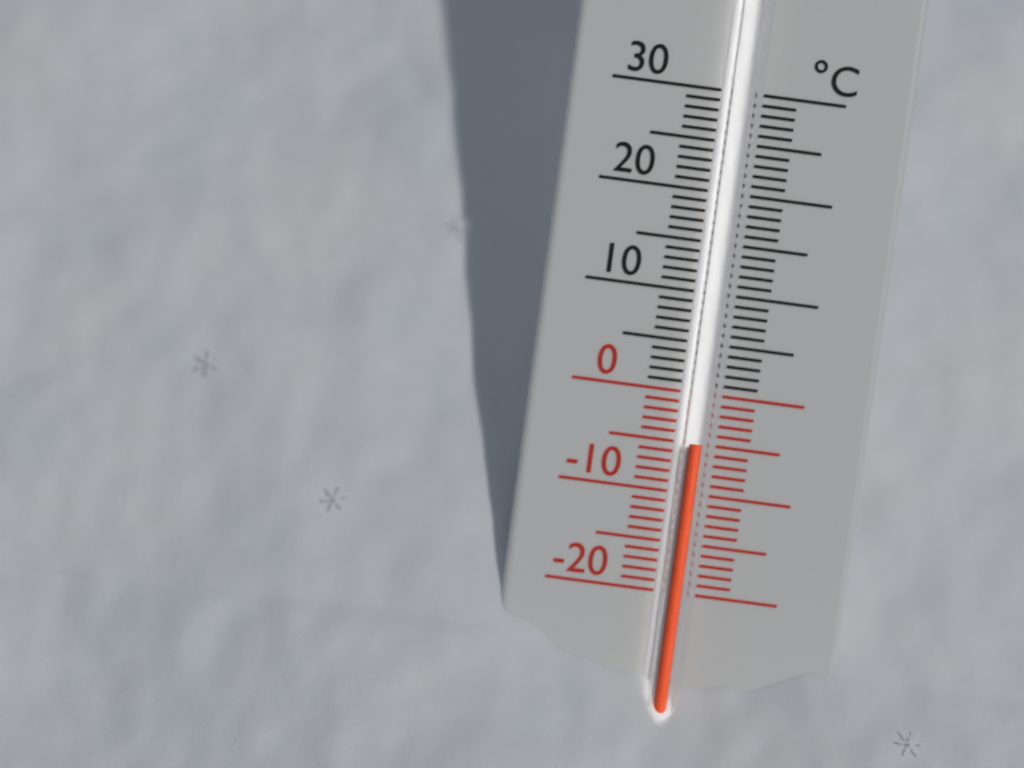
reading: -5 °C
